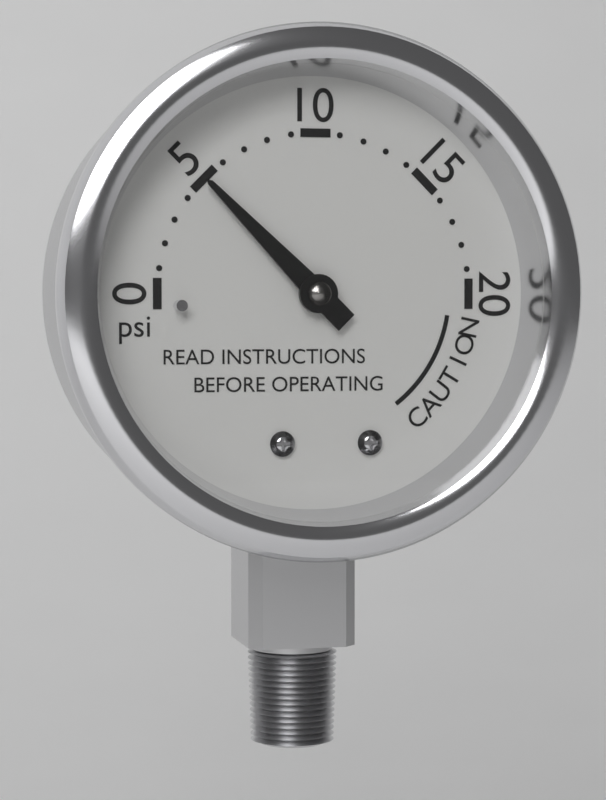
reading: 5 psi
